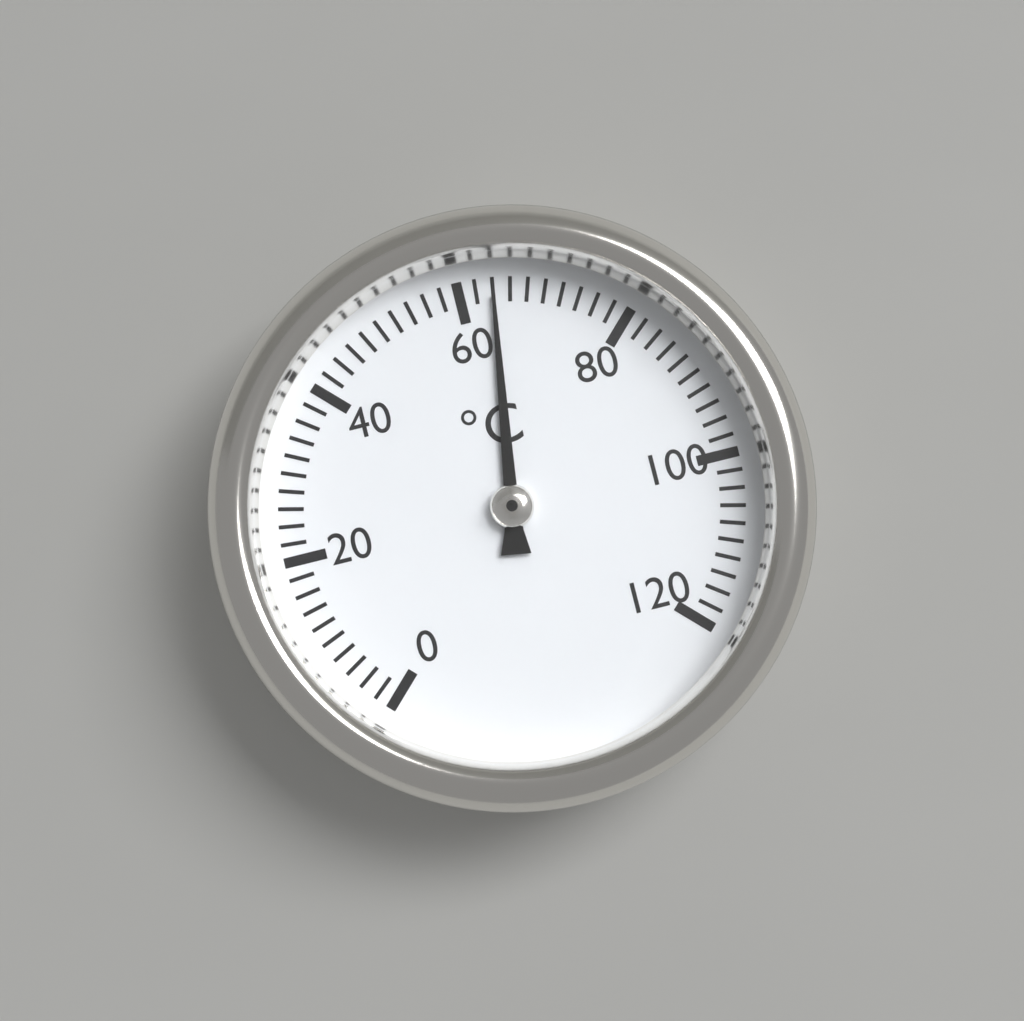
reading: 64 °C
